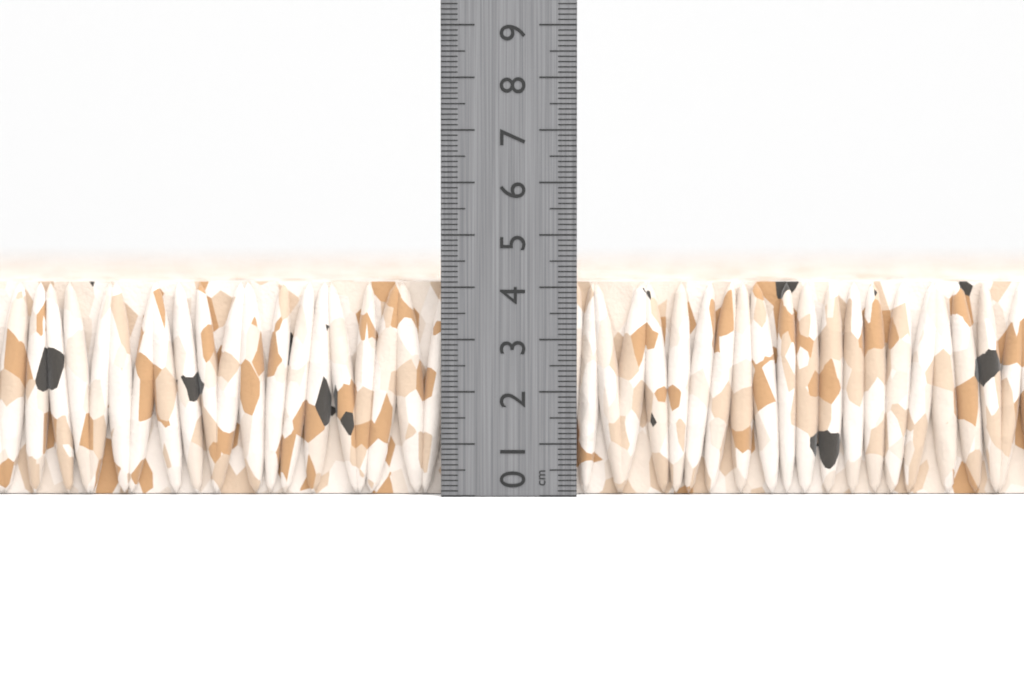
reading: 4.1 cm
